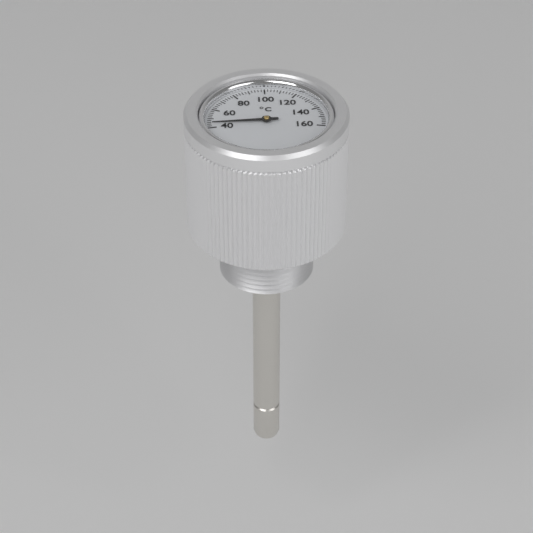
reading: 44 °C
